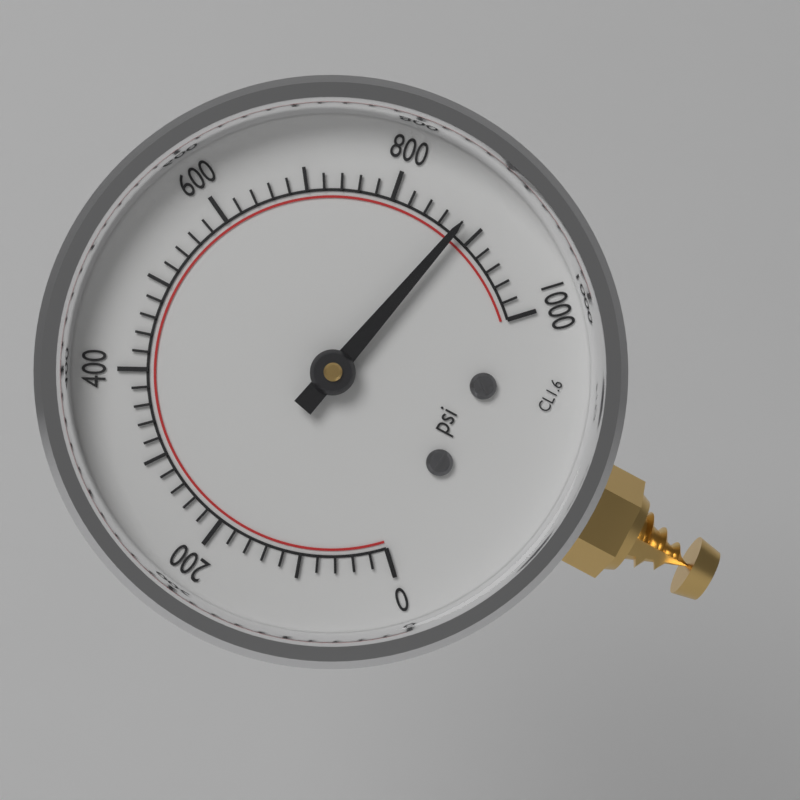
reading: 880 psi
